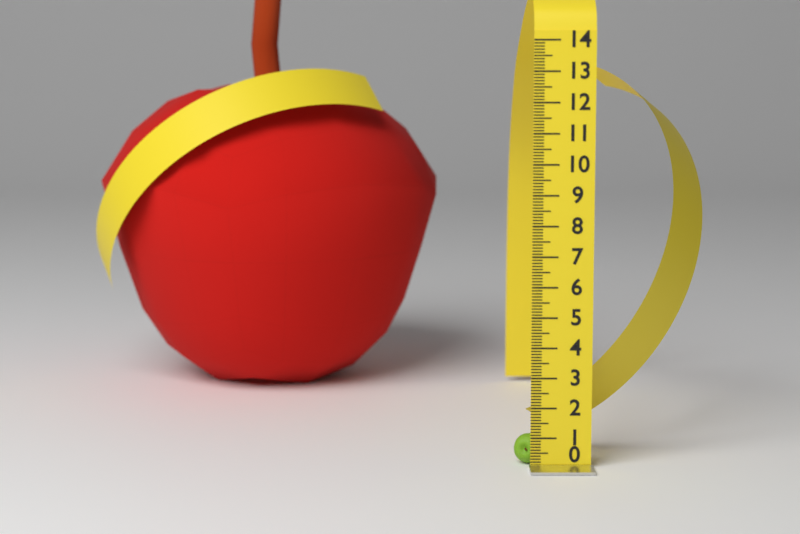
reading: 1.0 (no unit)
